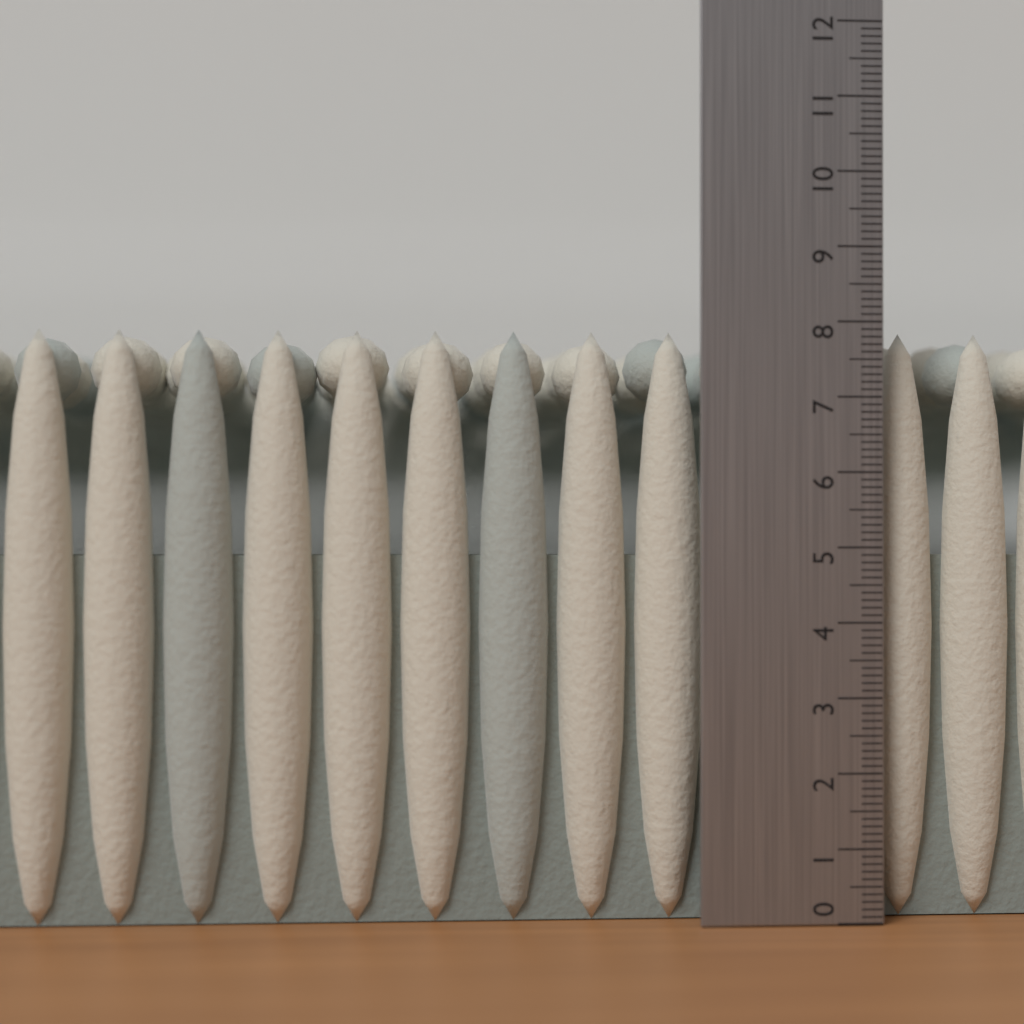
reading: 7.9 (no unit)
